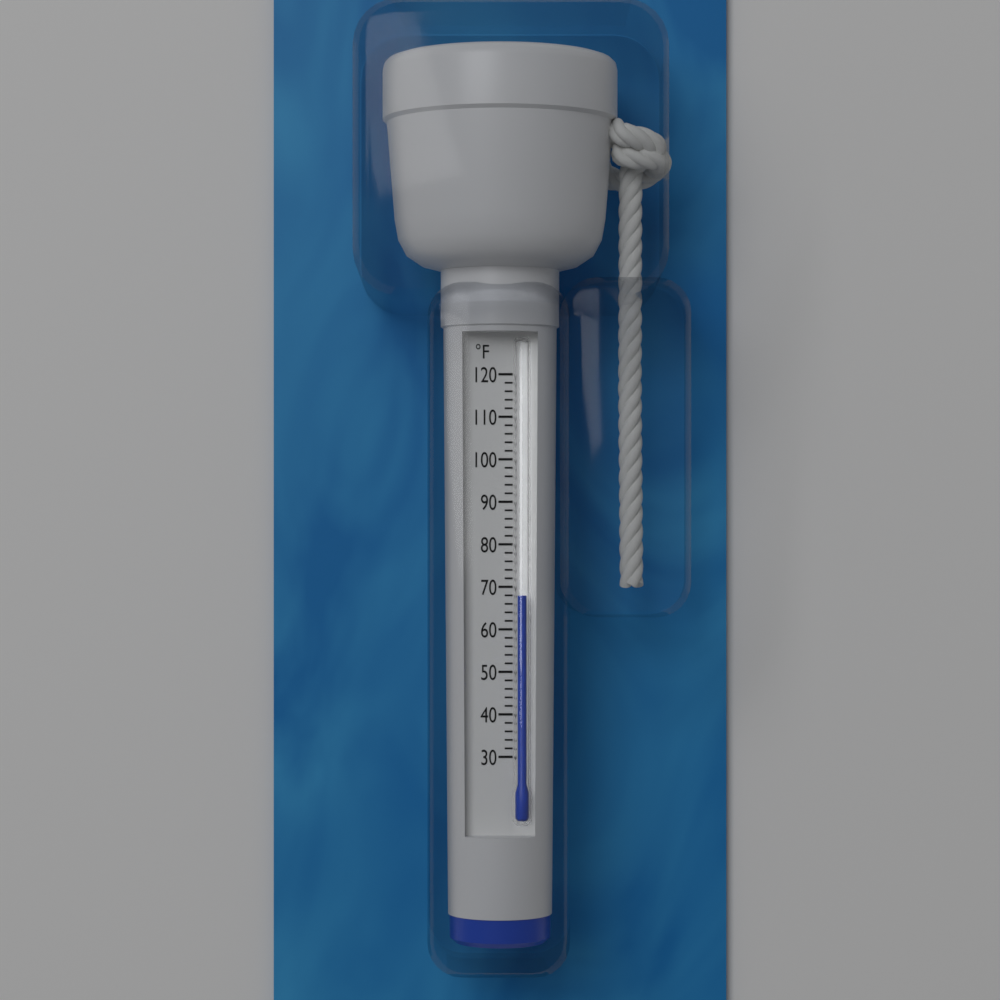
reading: 68 °F
